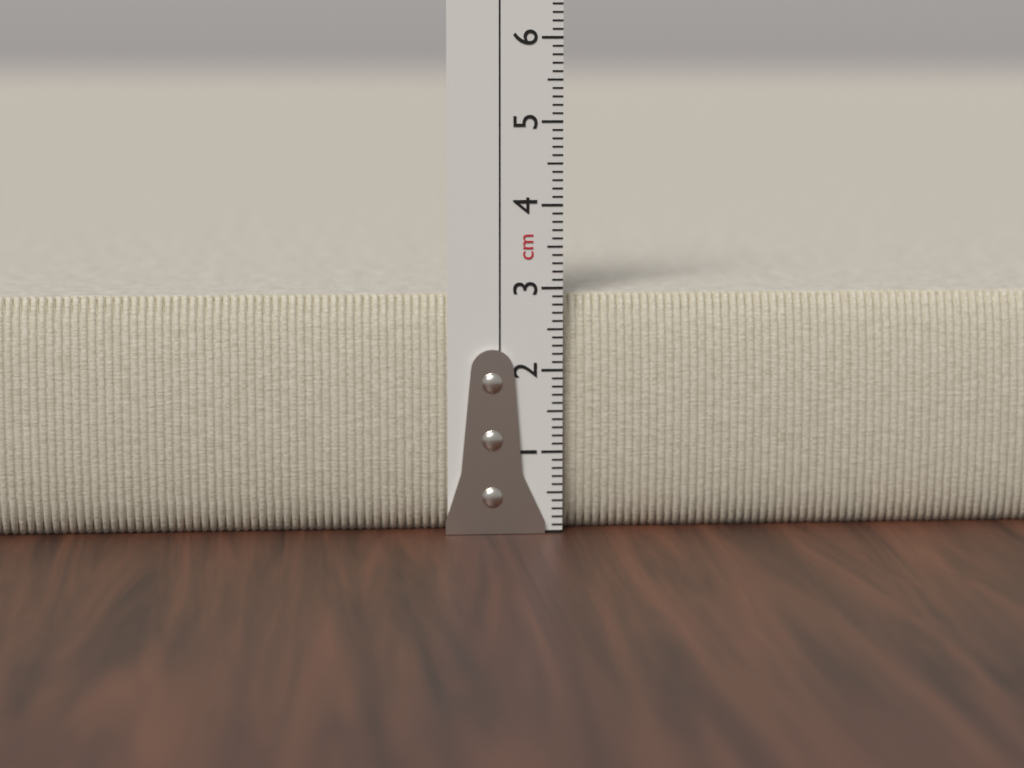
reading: 2.9 cm
